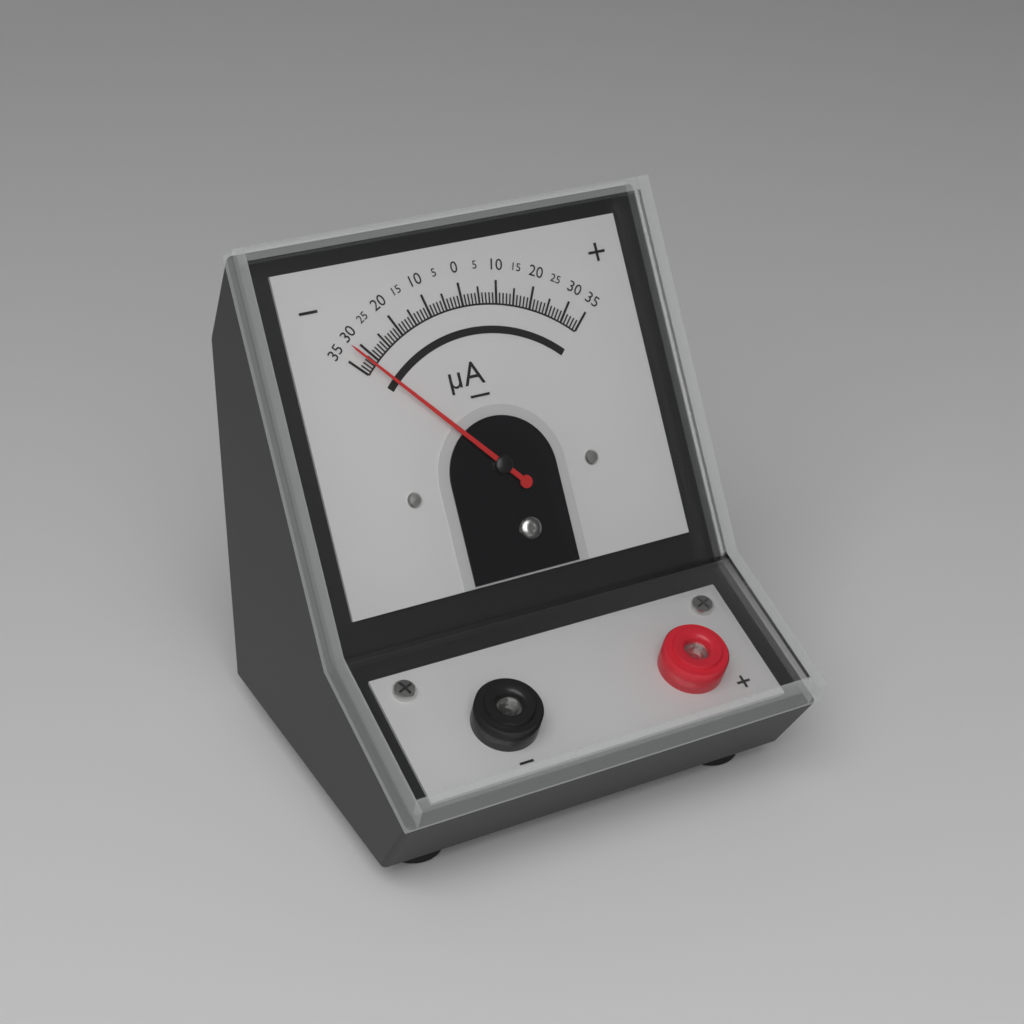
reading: -32 µA
